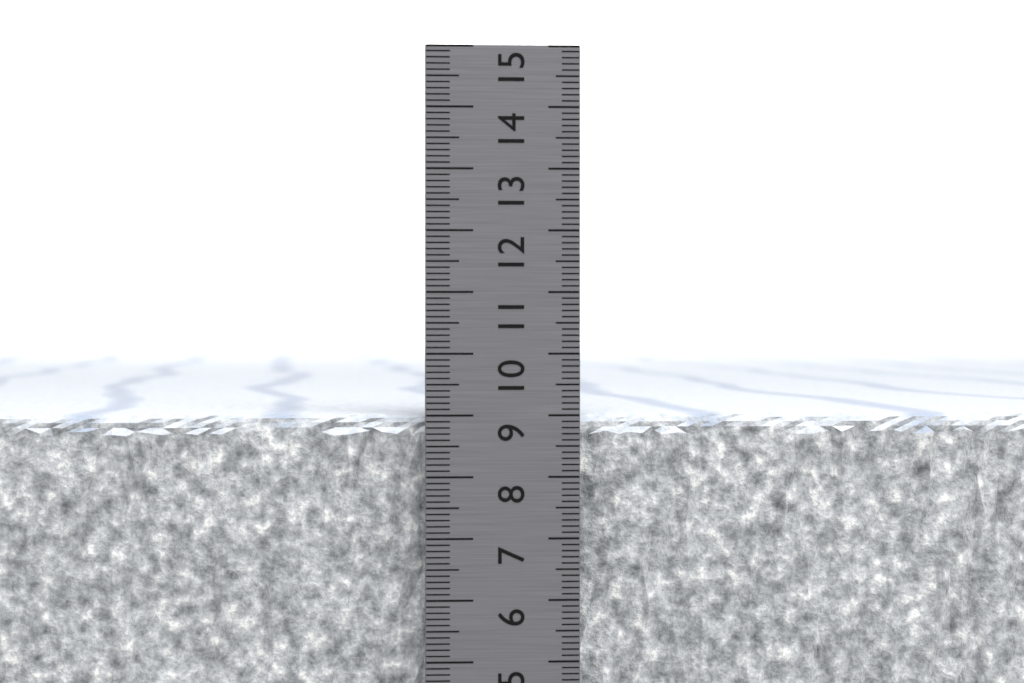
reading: 9.0 cm
